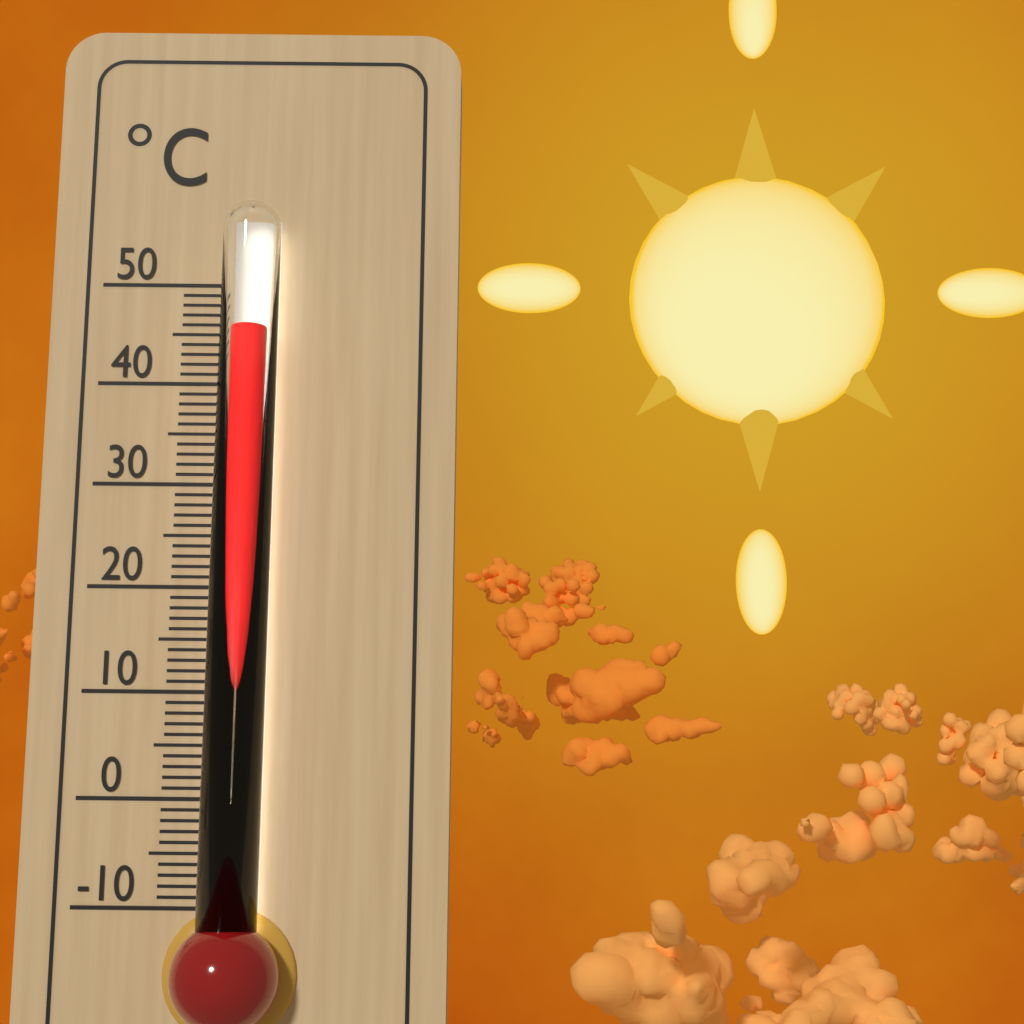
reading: 45 °C
